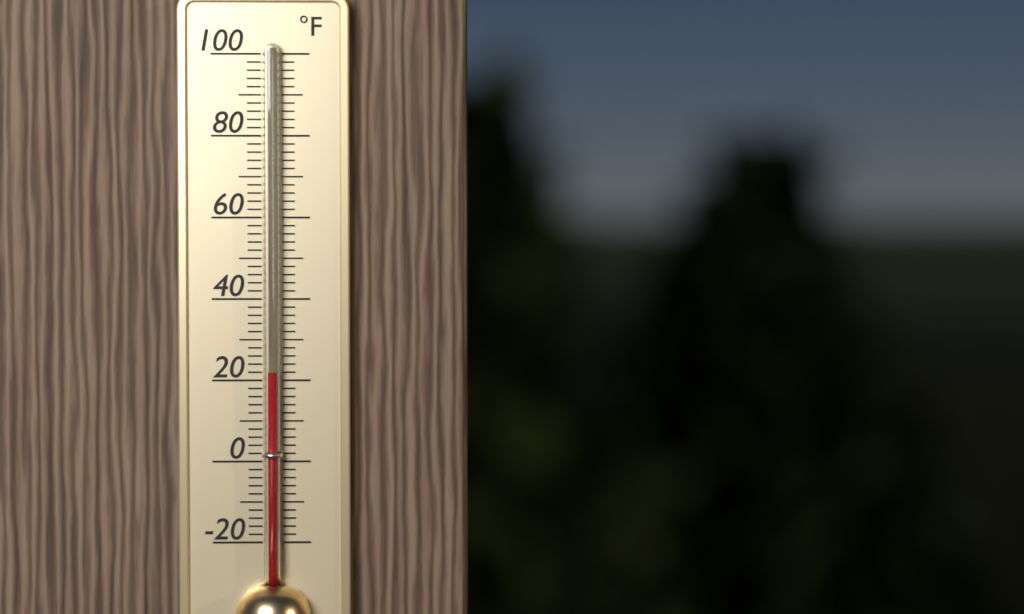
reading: 22 °F
